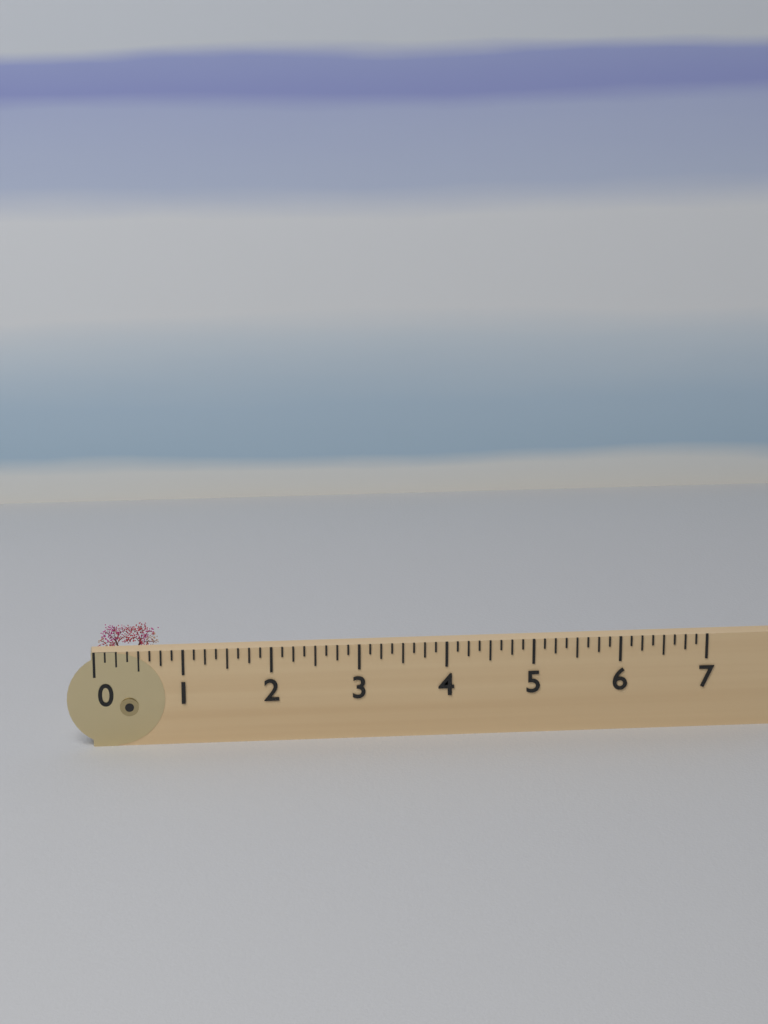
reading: 0.750 (no unit)
